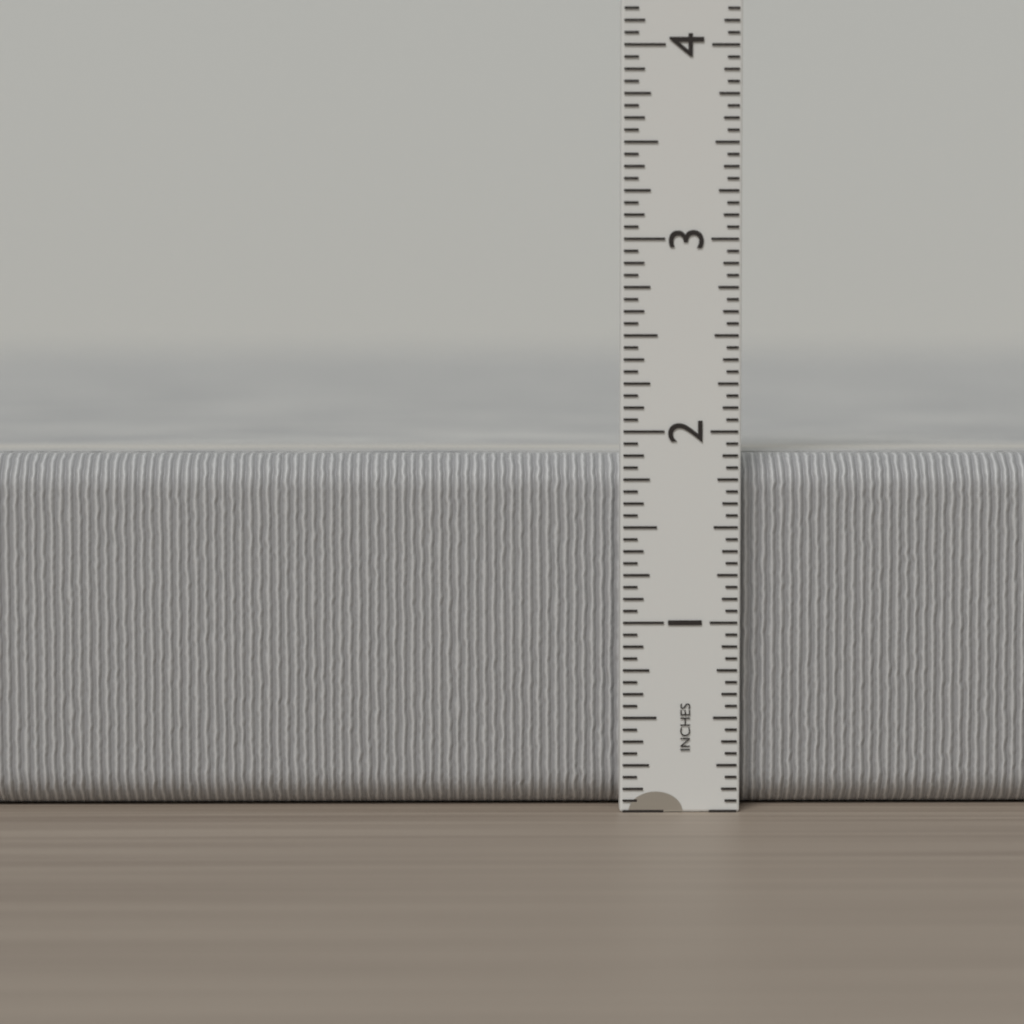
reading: 1.8750 in
